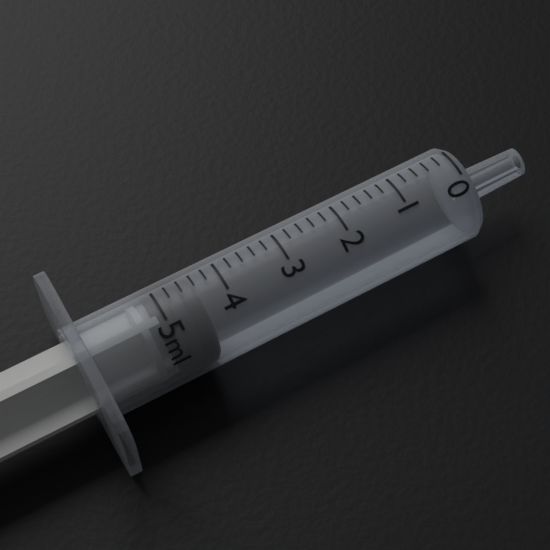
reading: 4.4 ml
